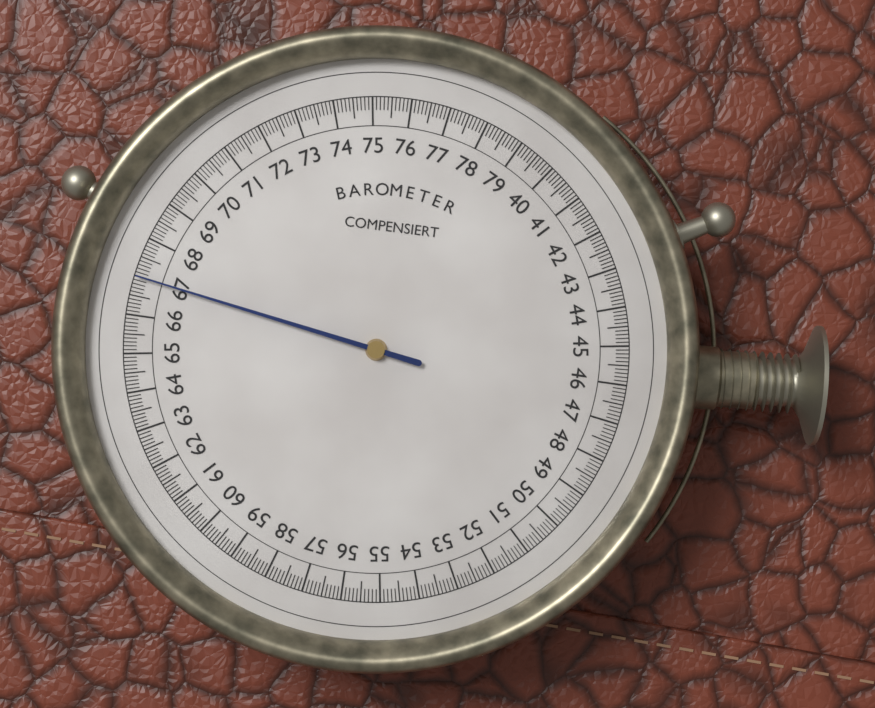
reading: 67.0 (no unit)
